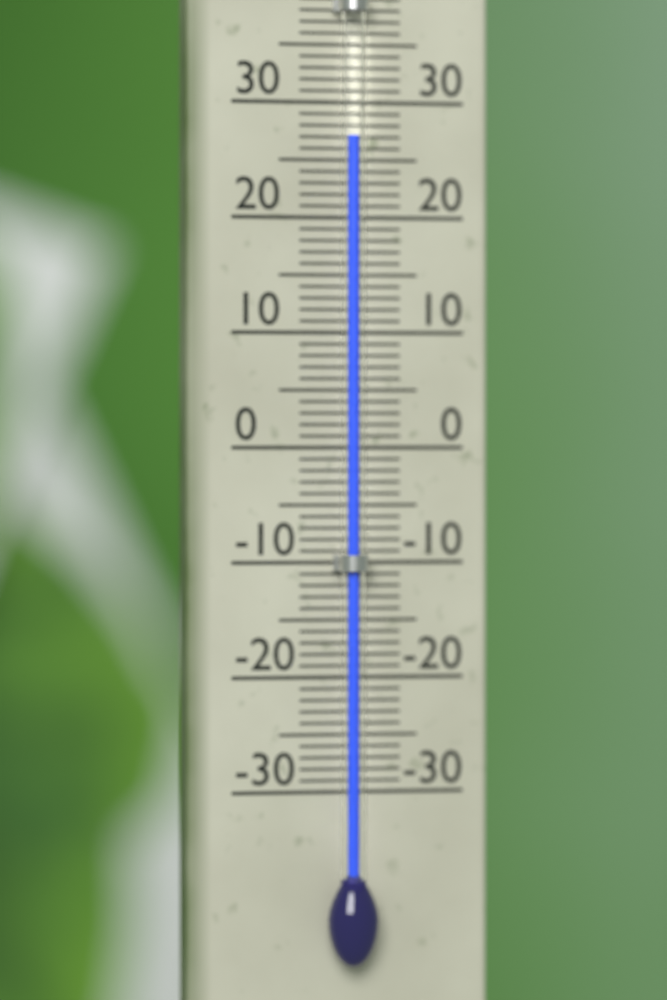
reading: 27 °C
